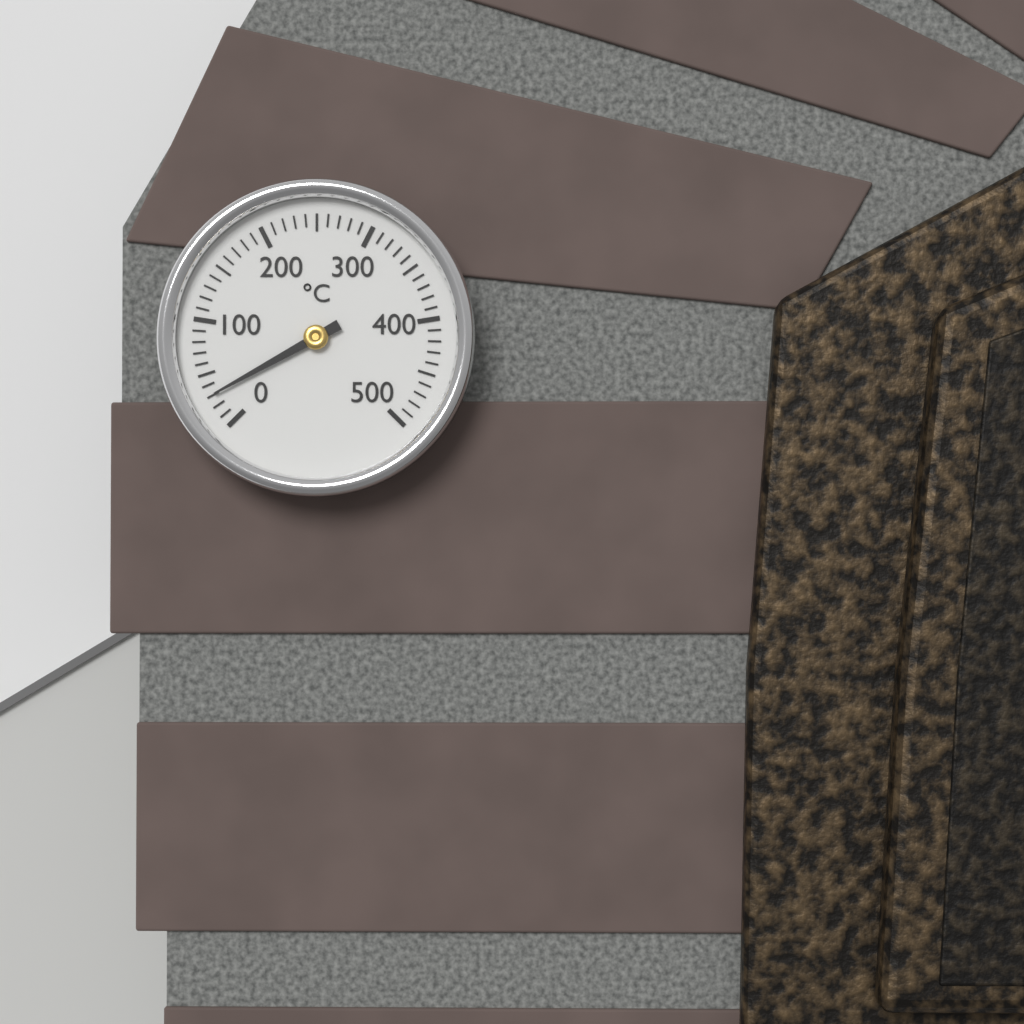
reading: 30 °C
